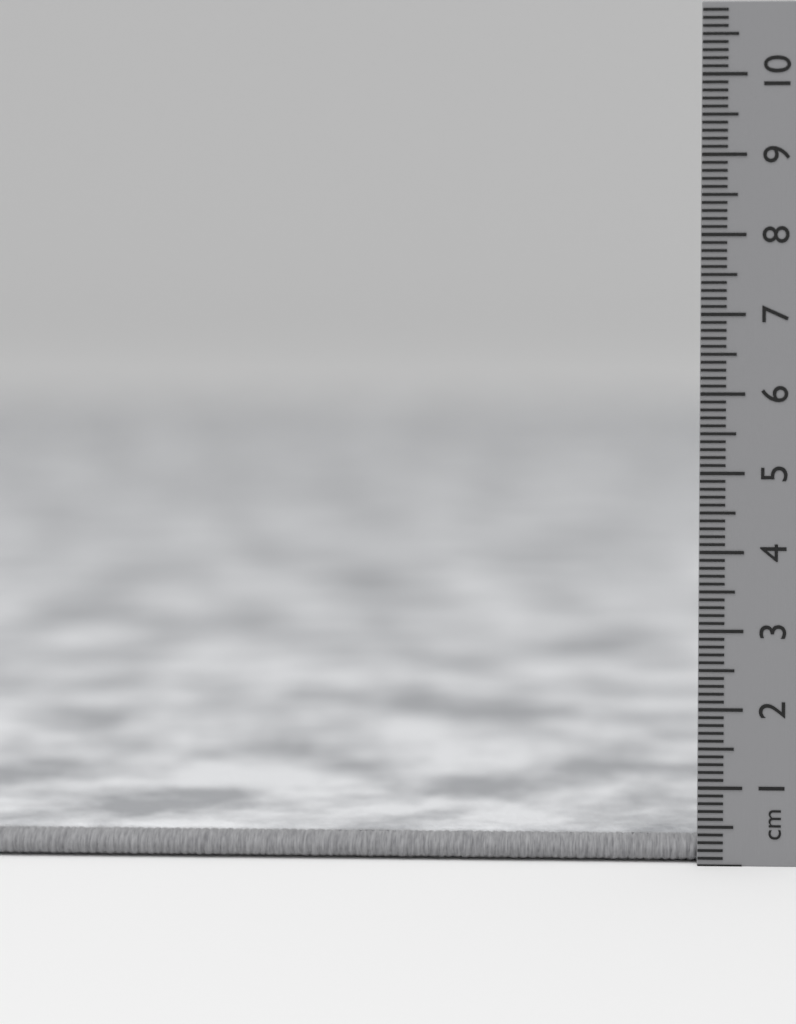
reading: 0.4 cm
